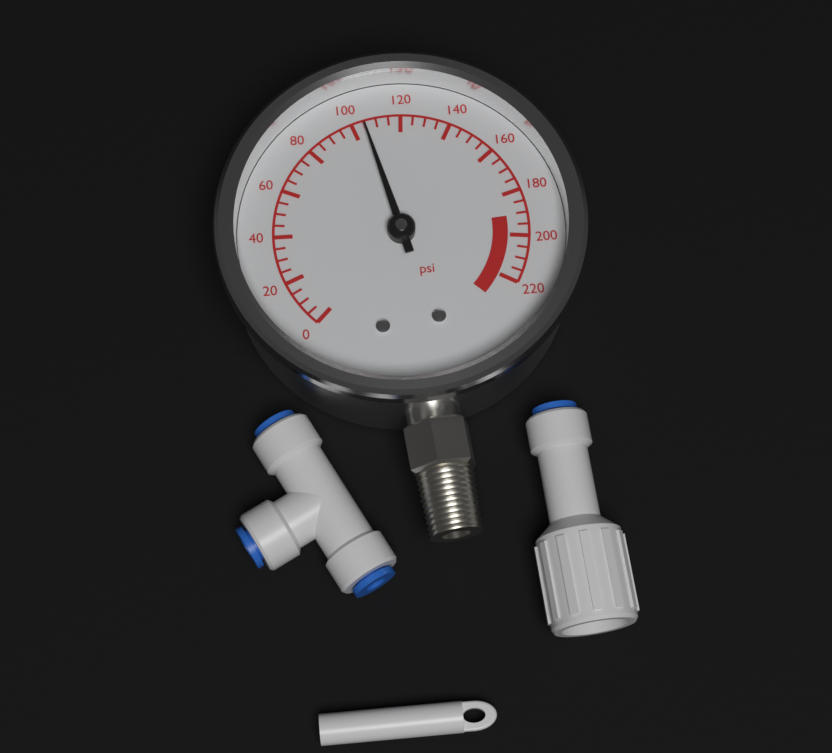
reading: 105 psi
